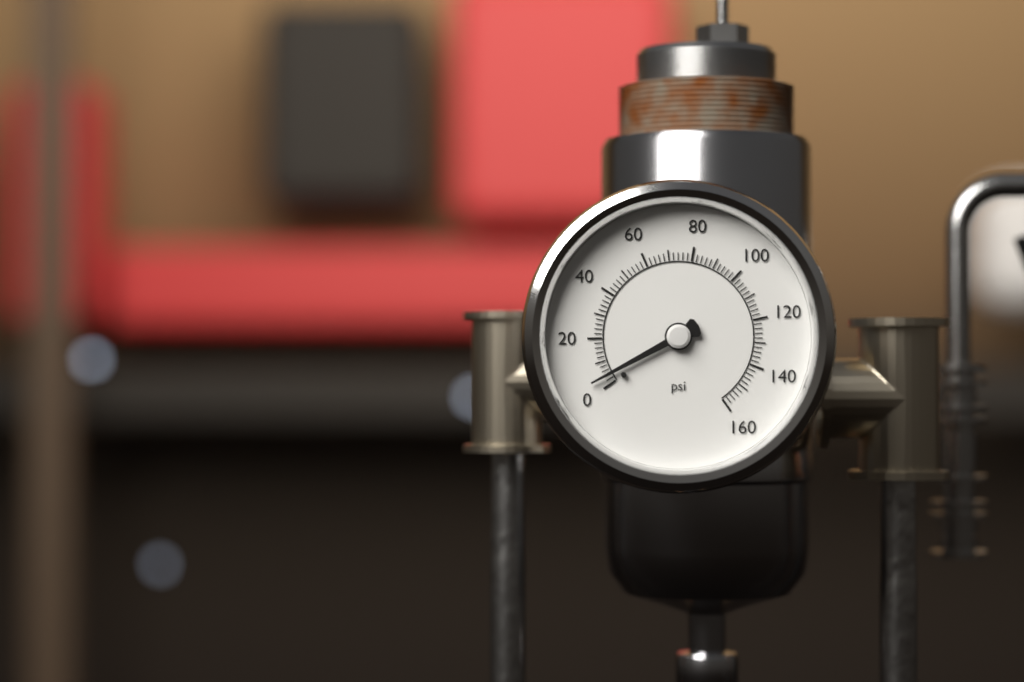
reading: 4 psi
